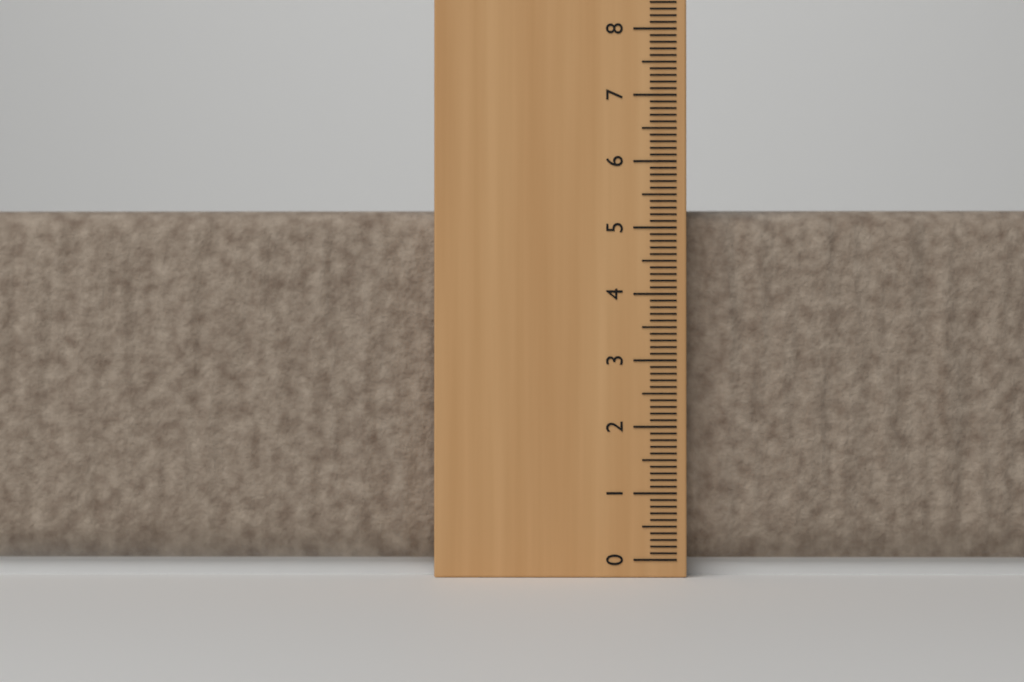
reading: 5.3 cm
